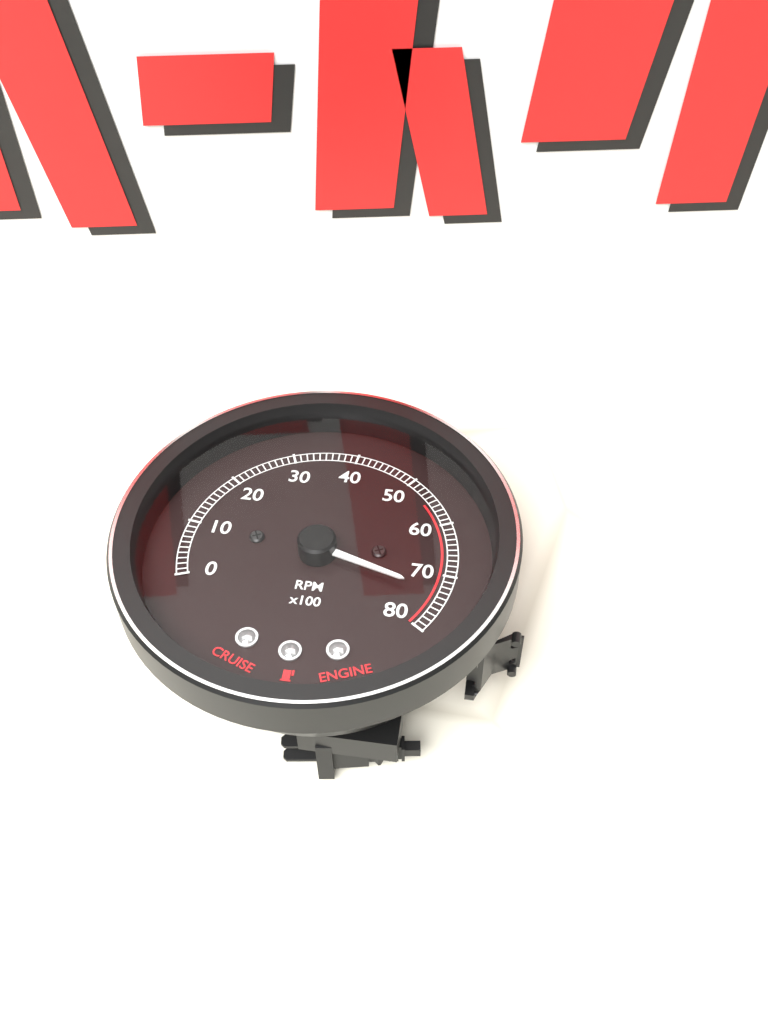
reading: 7400 RPM
